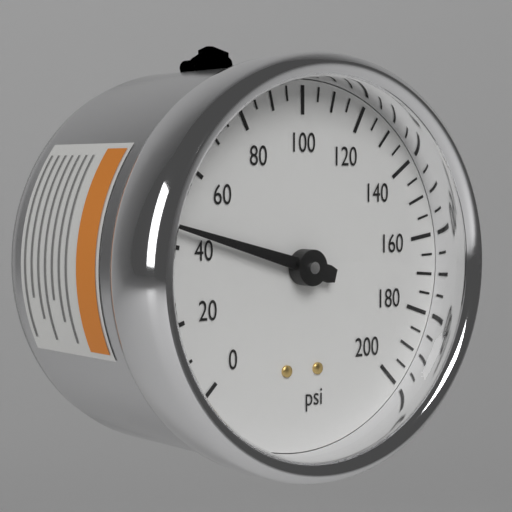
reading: 45 psi
